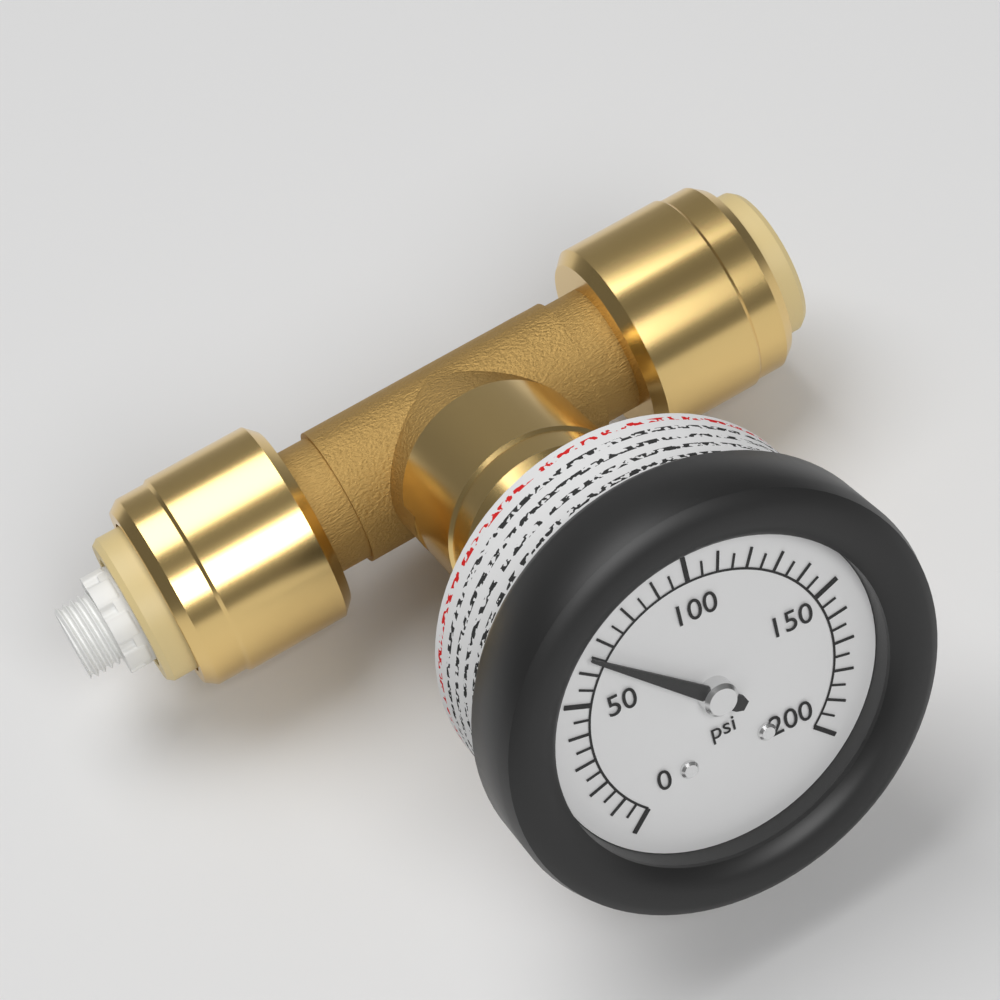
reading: 65 psi
